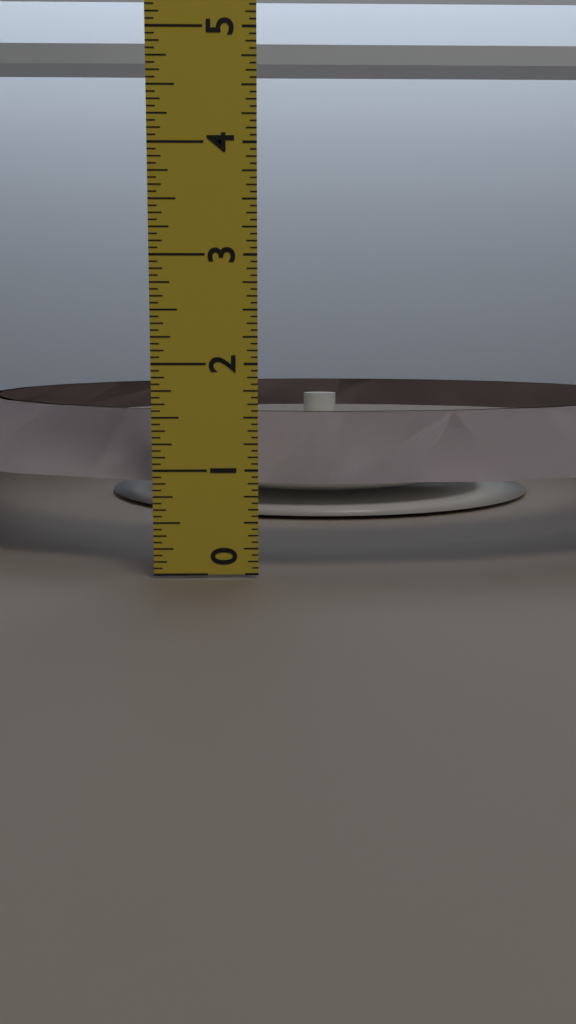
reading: 1.4375 in
